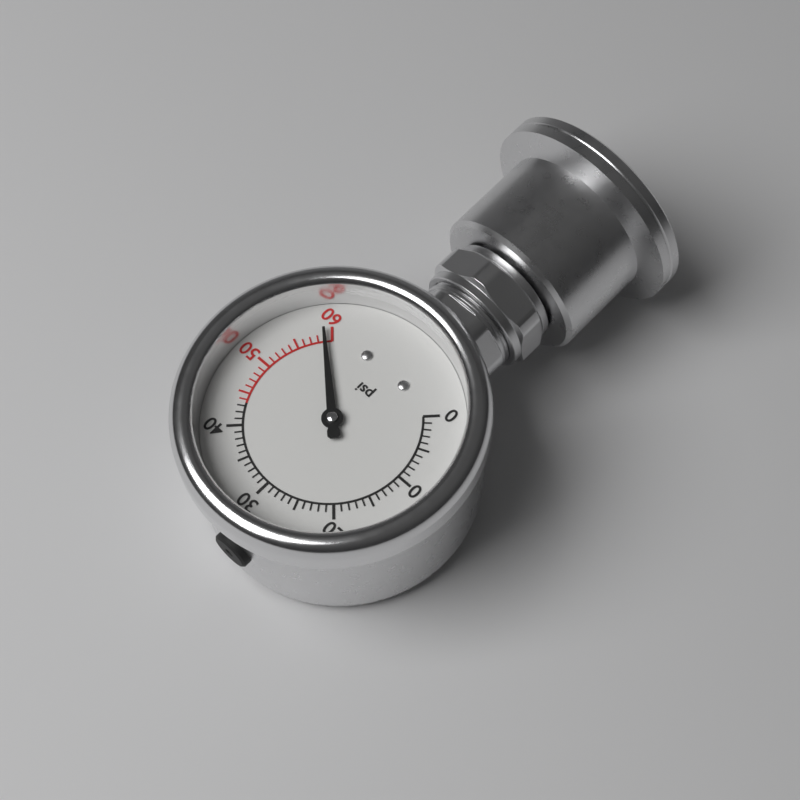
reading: 59 psi
